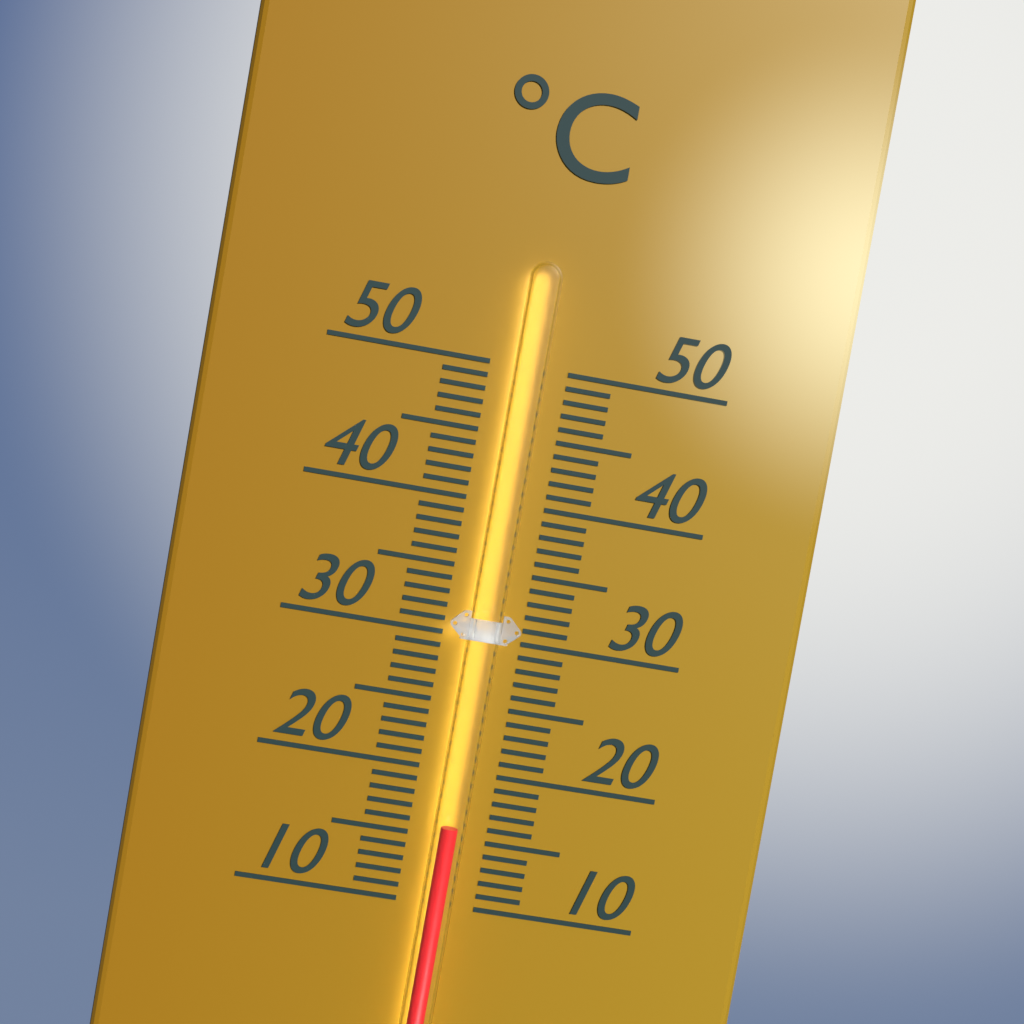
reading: 16 °C
